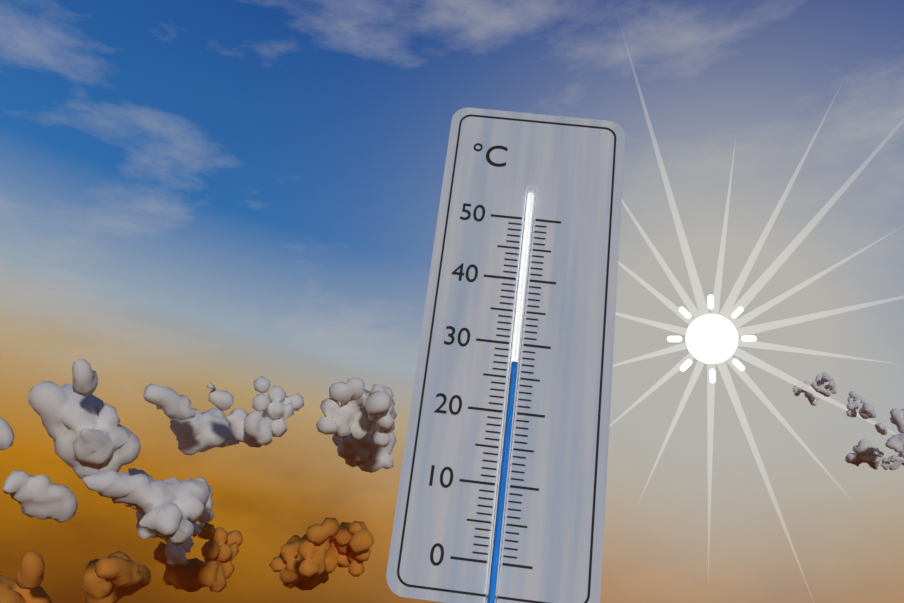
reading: 27 °C
